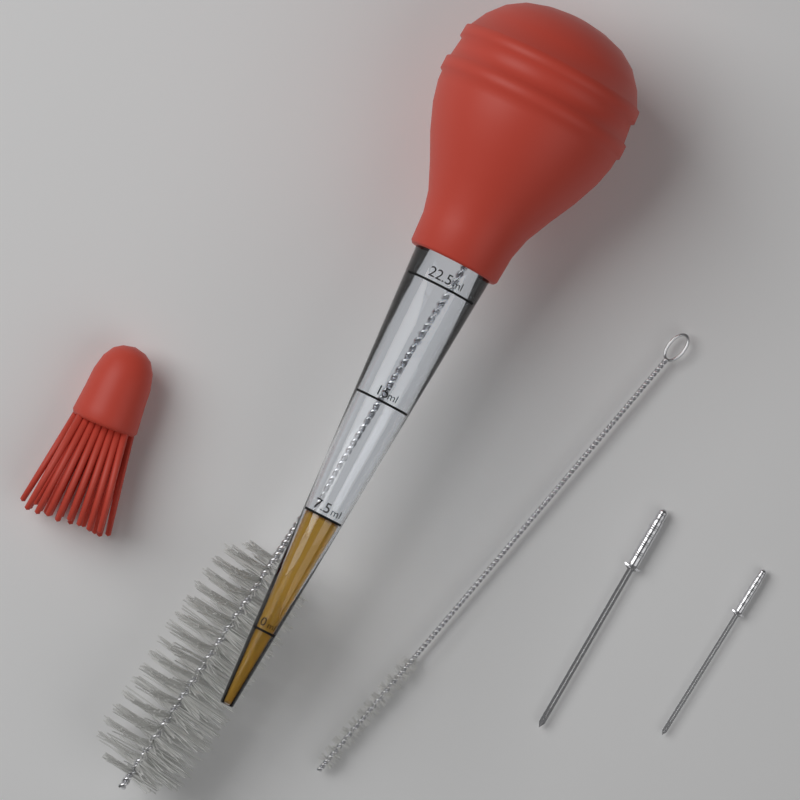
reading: 7.5 ml
